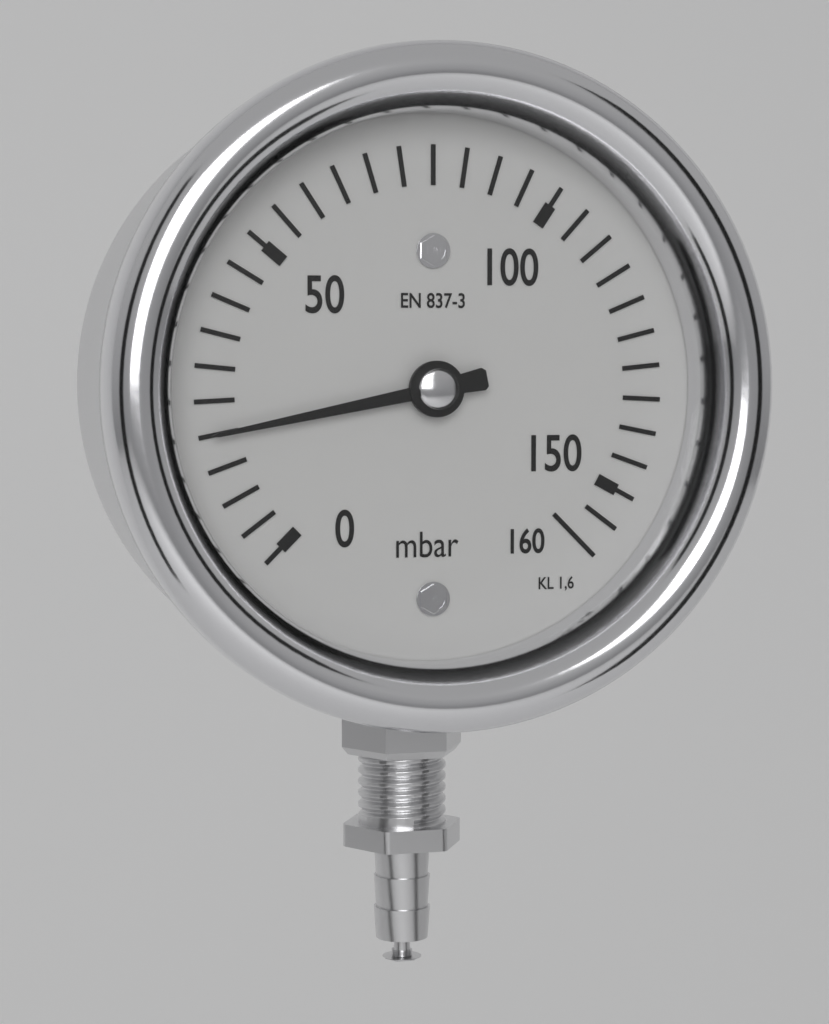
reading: 20 mbar
